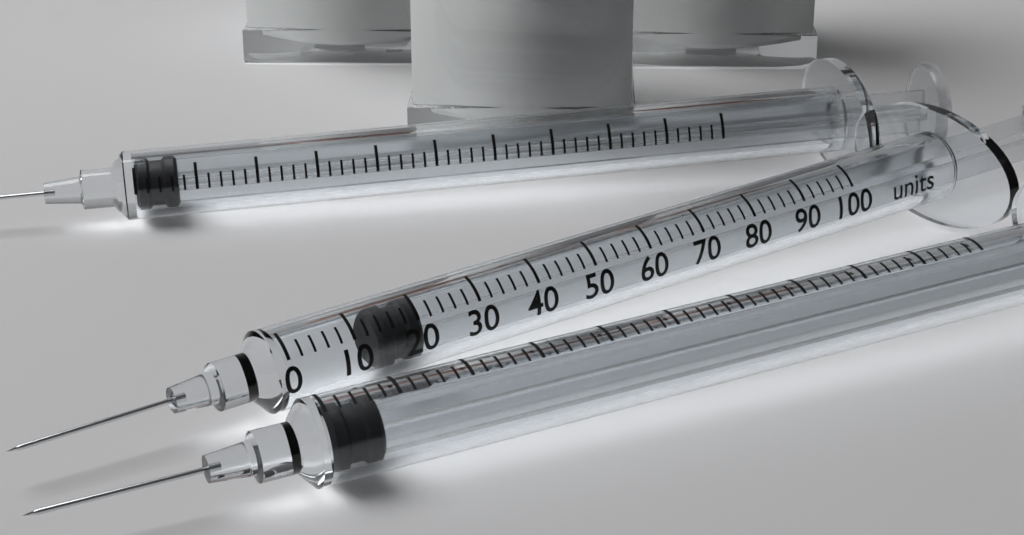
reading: 14 units
